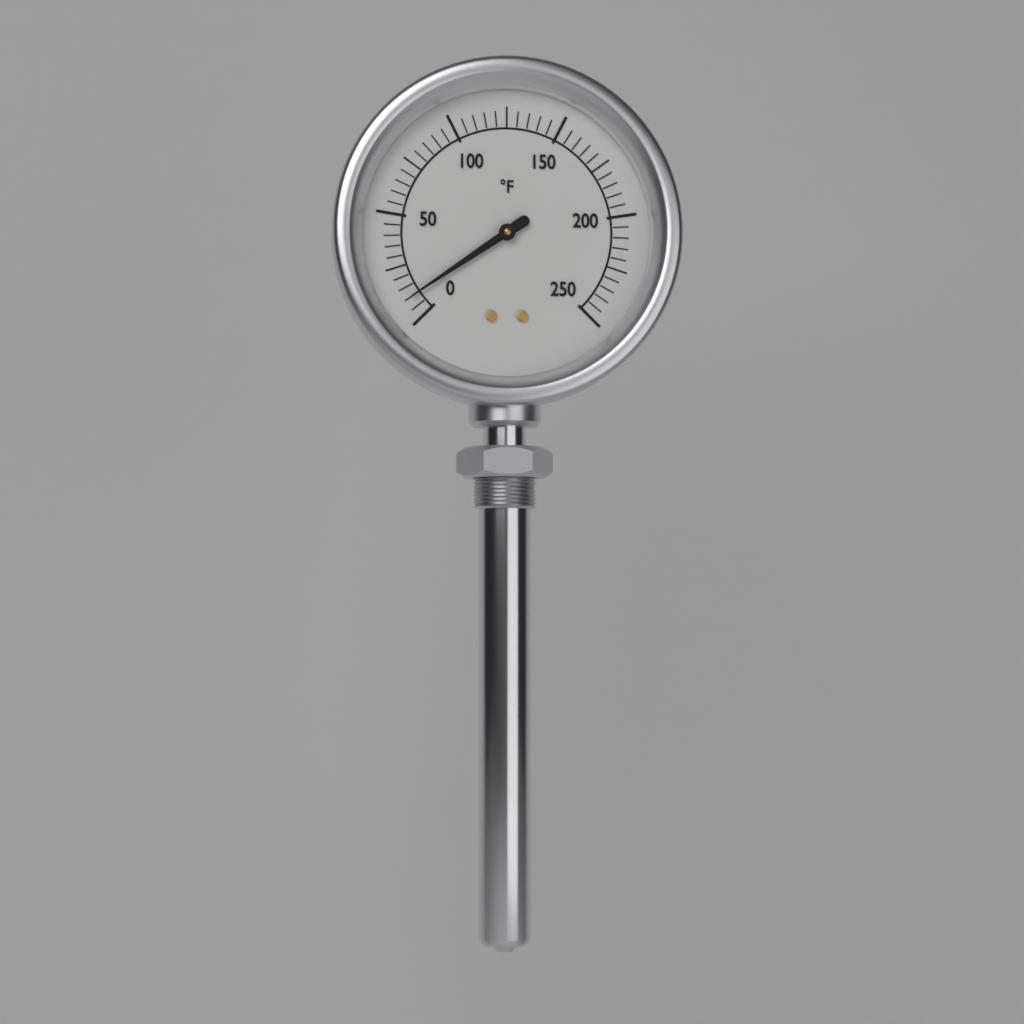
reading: 10 °F
